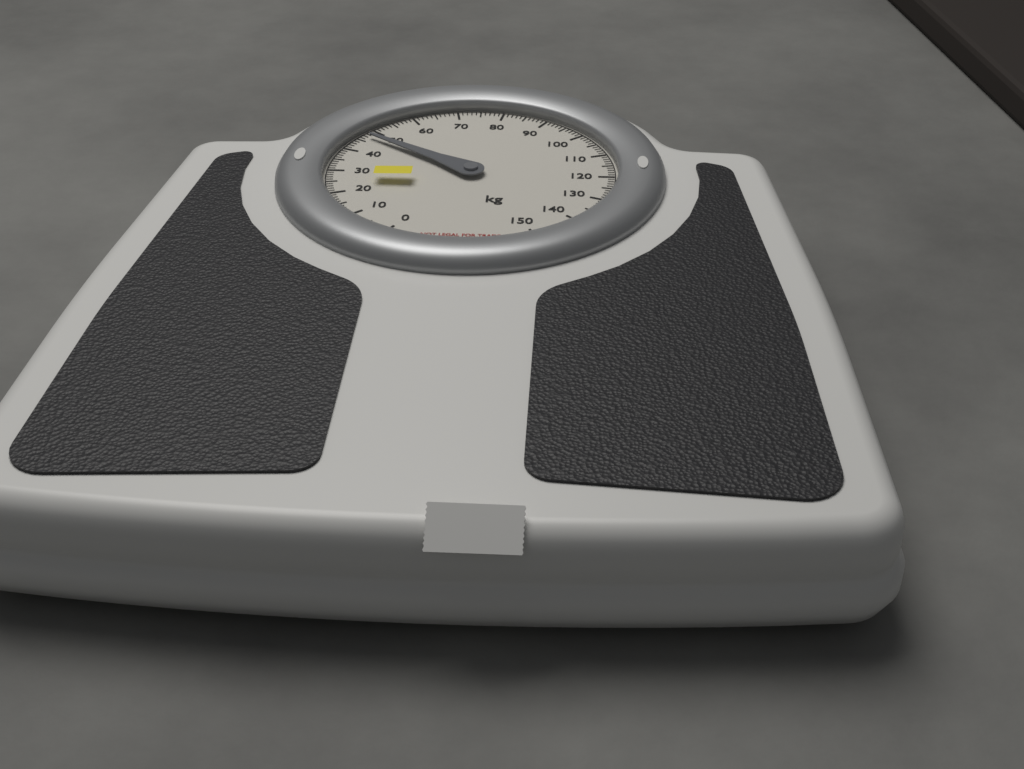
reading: 47 kg
